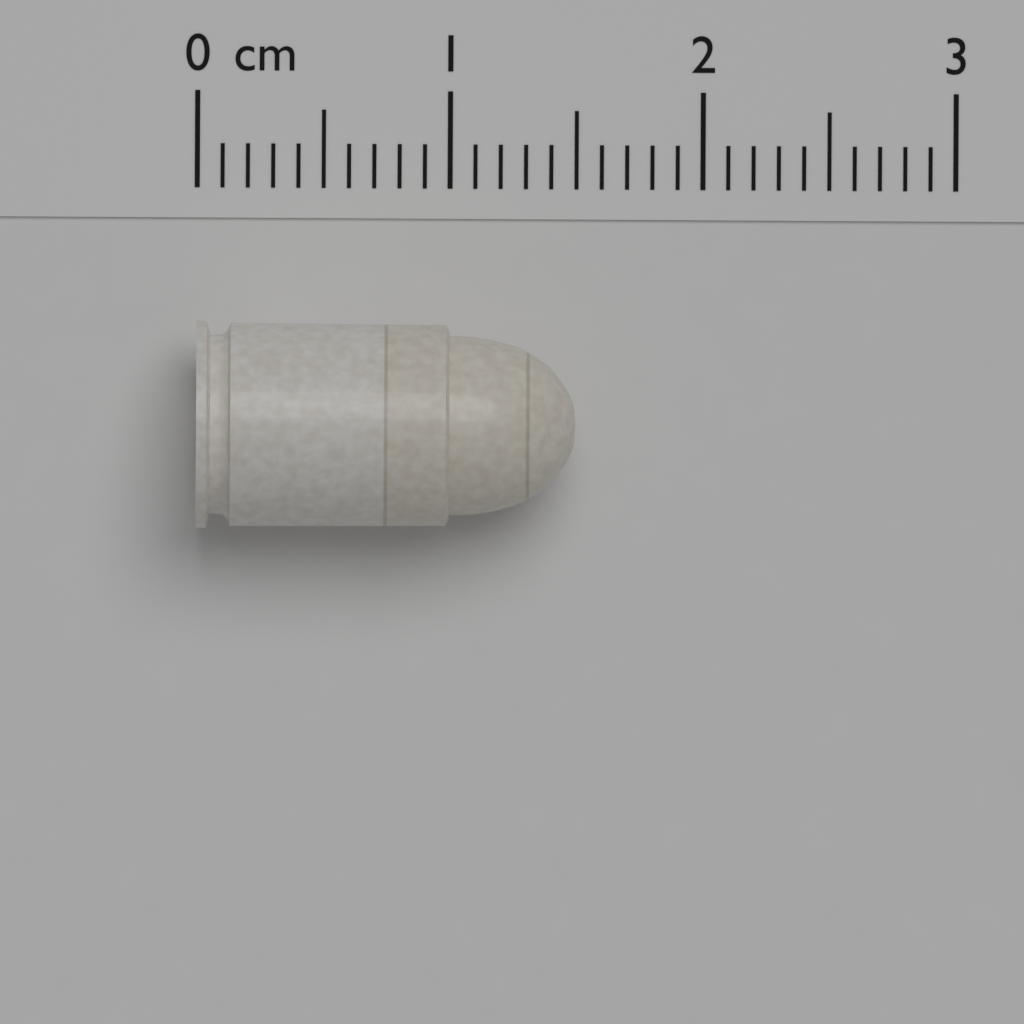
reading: 1.5 cm
